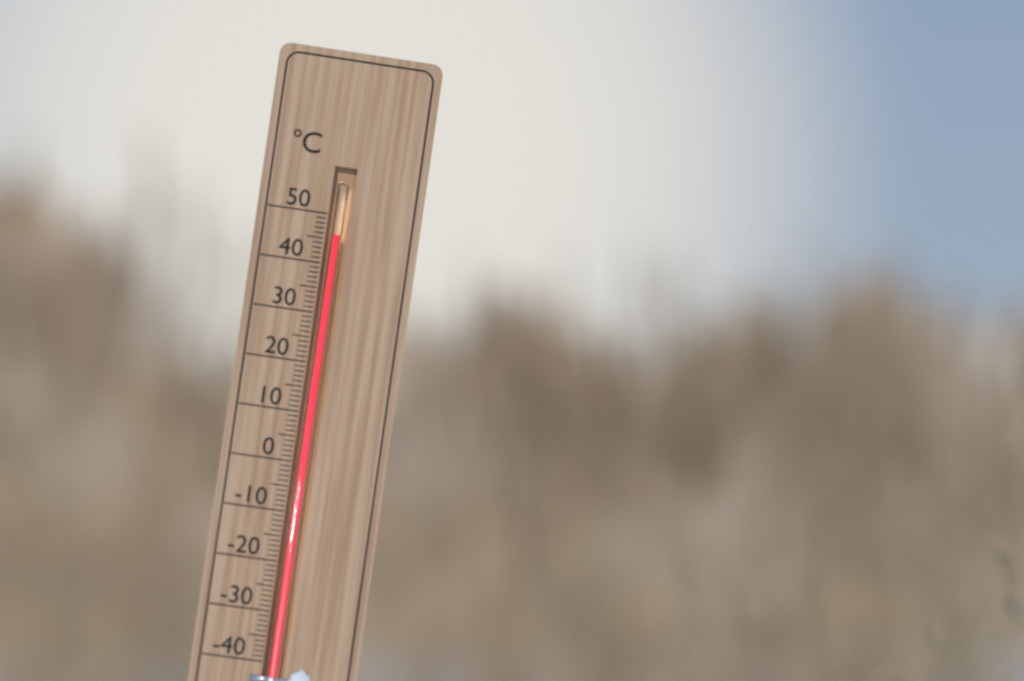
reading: 46 °C
